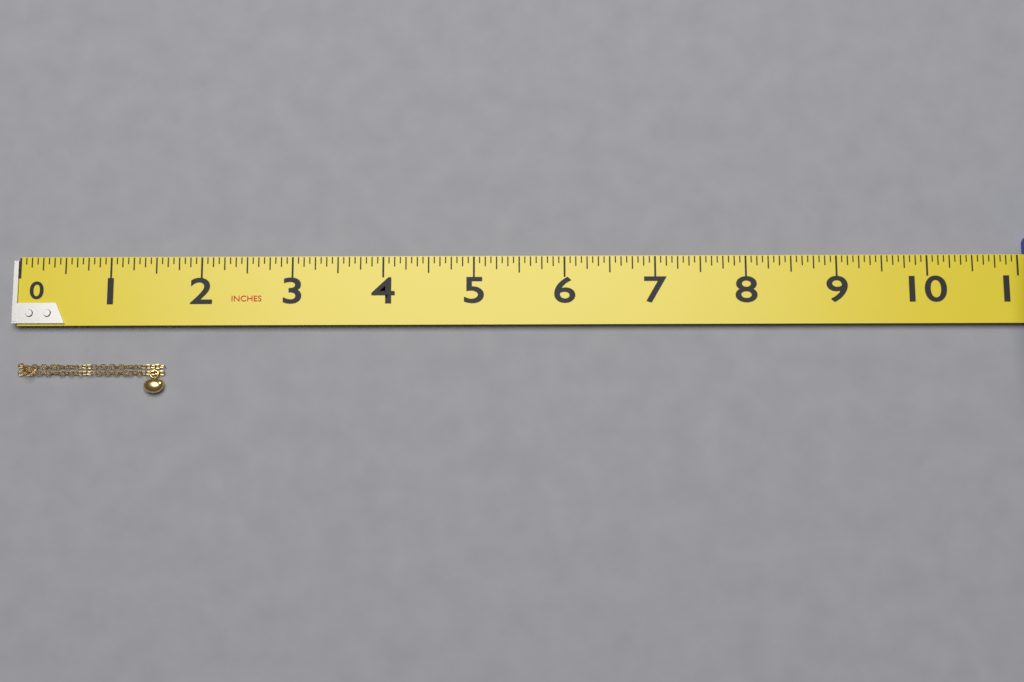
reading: 1.6250 in
